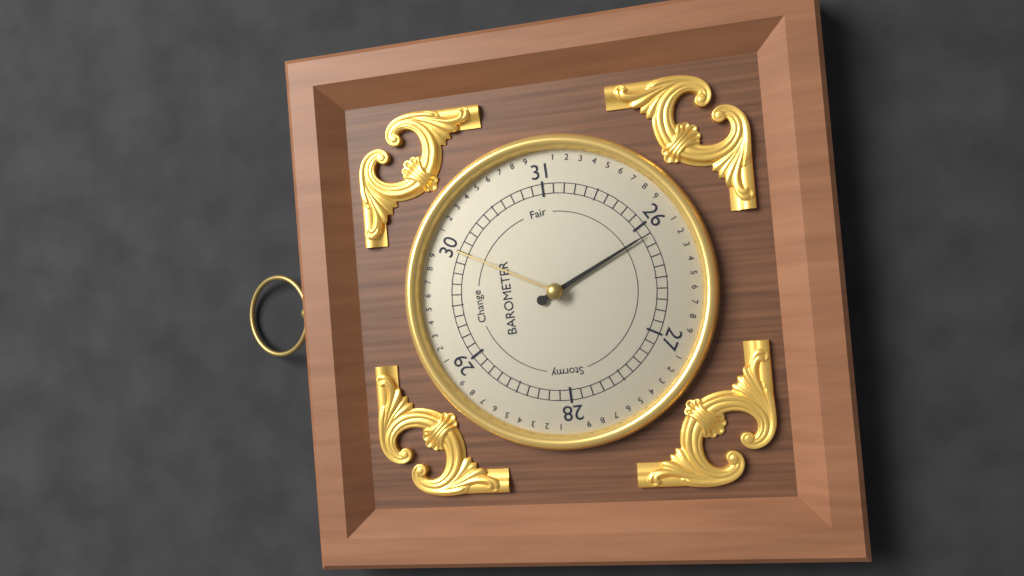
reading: 26.1 (no unit)
